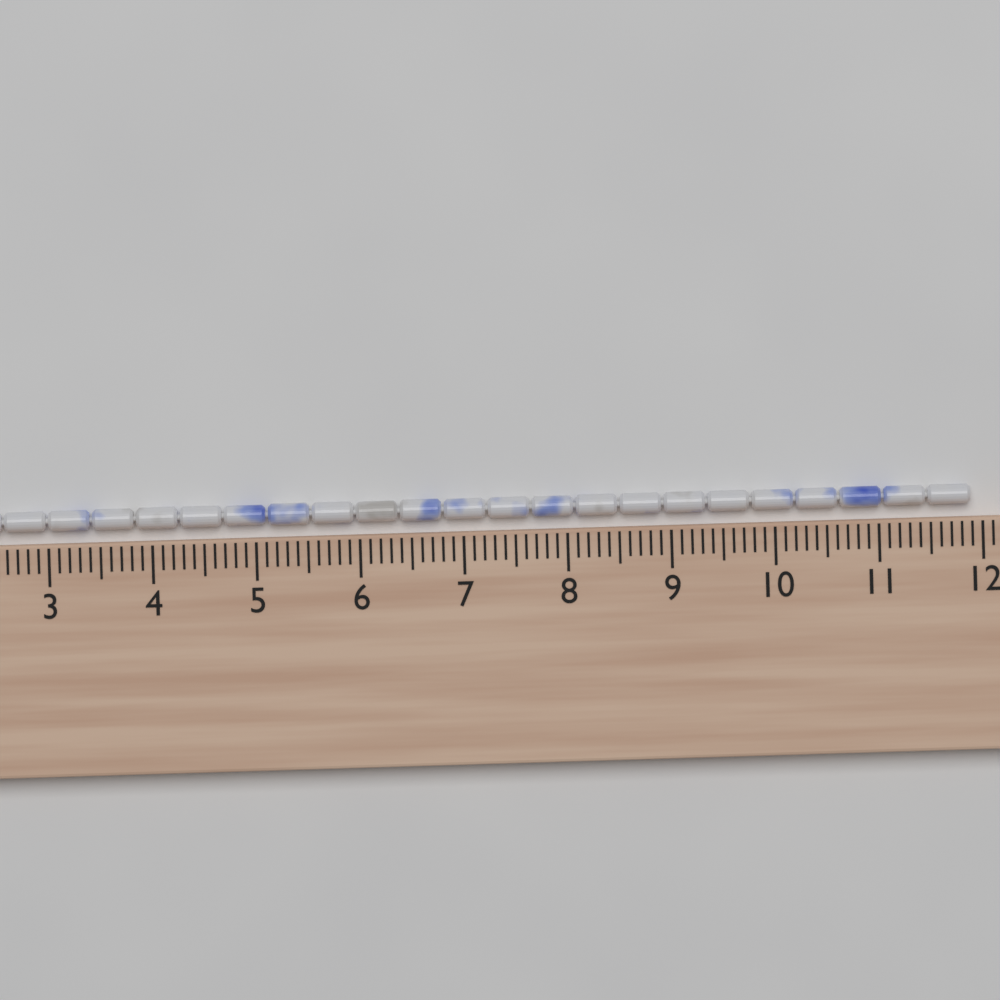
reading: 11.9 cm
